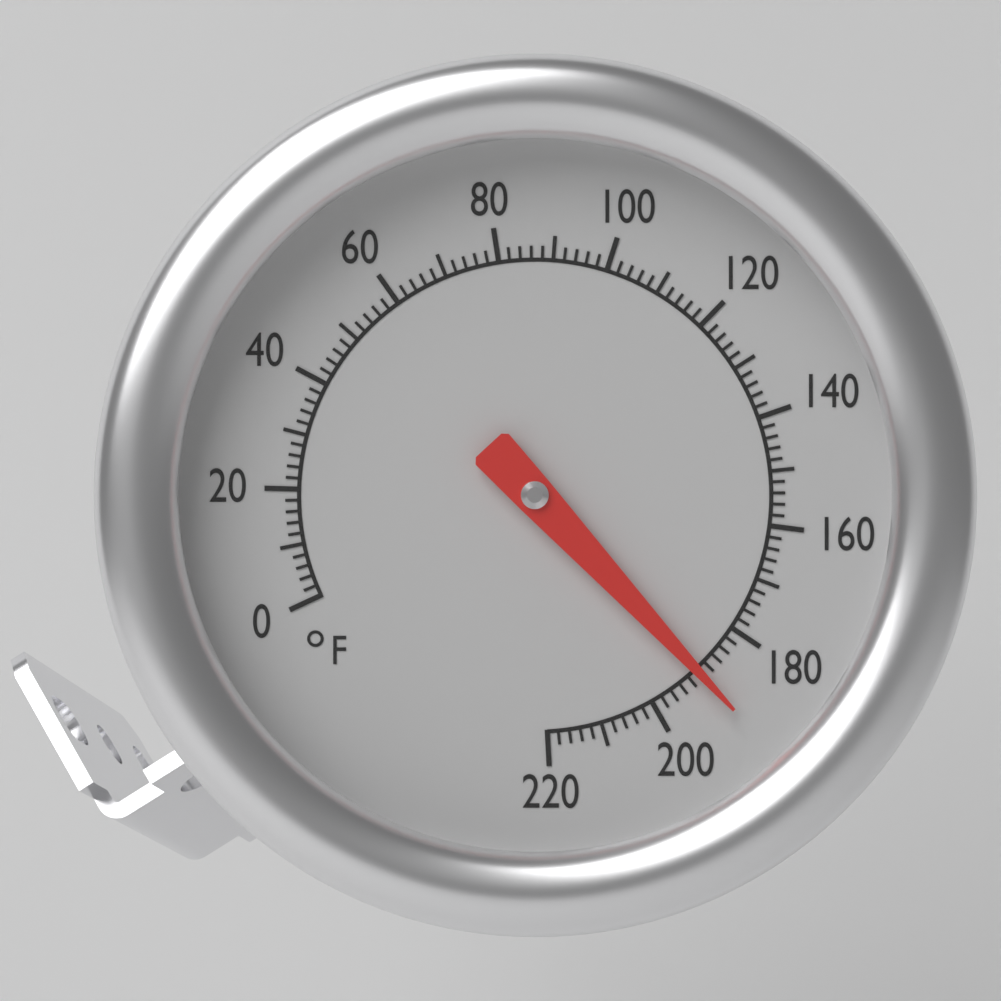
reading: 190 °F
